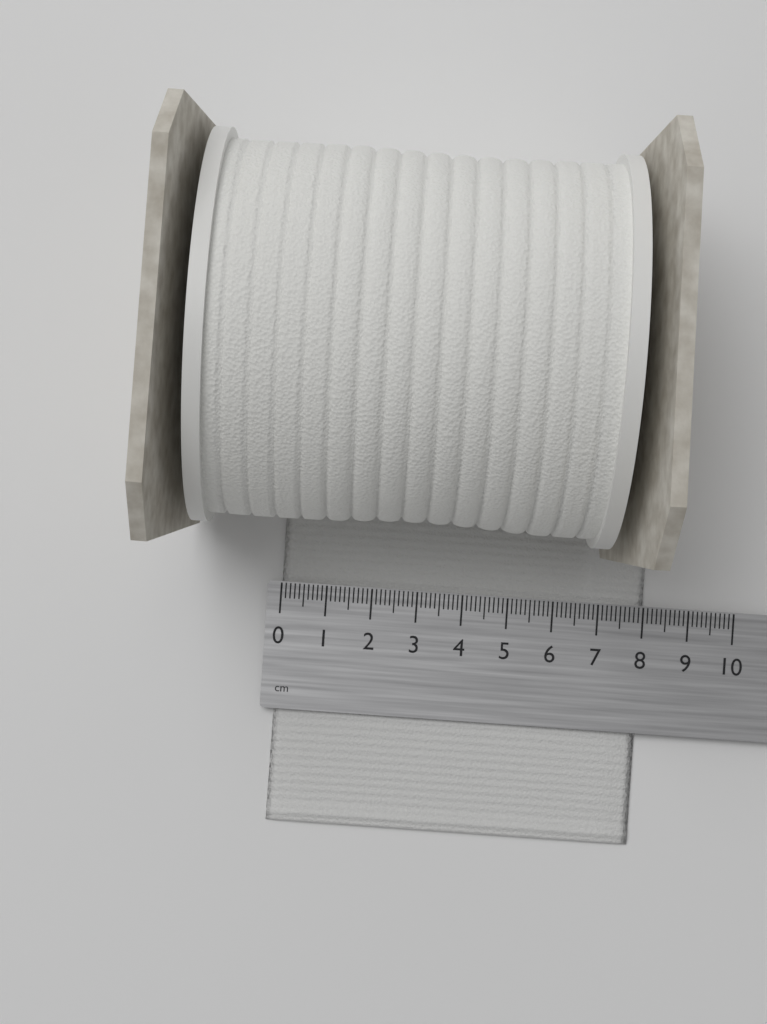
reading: 8.0 cm
